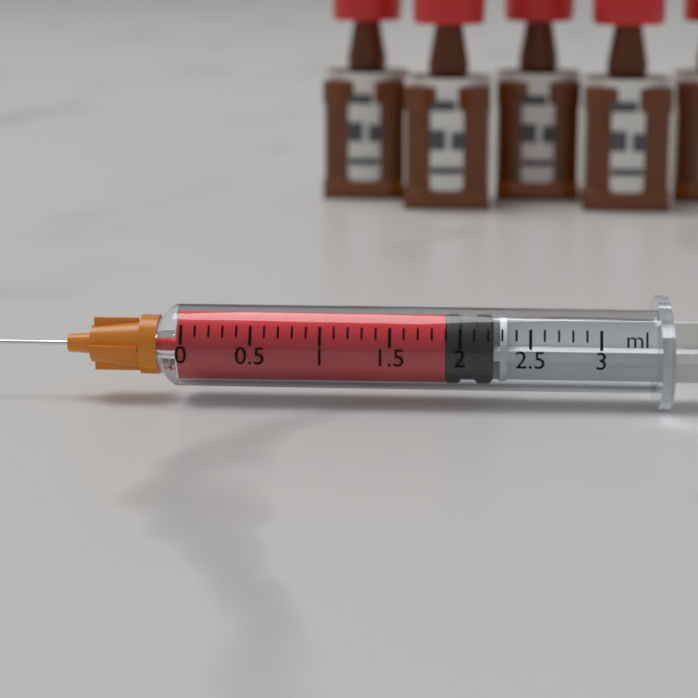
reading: 1.9 ml
